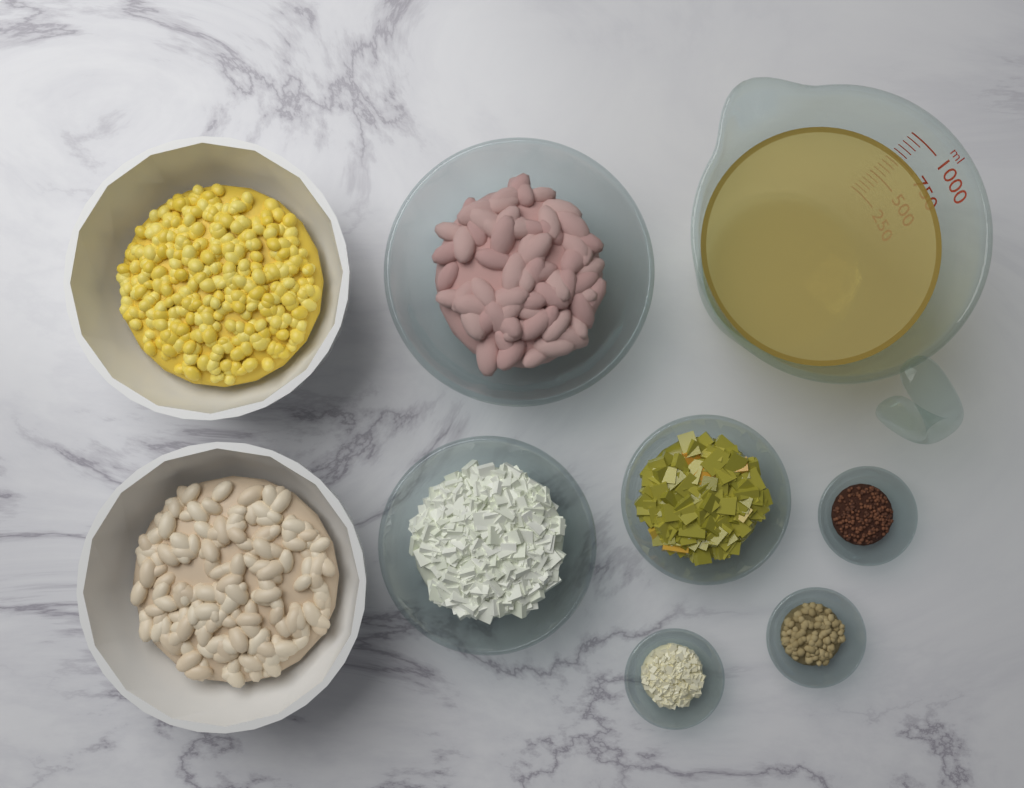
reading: 850 ml
